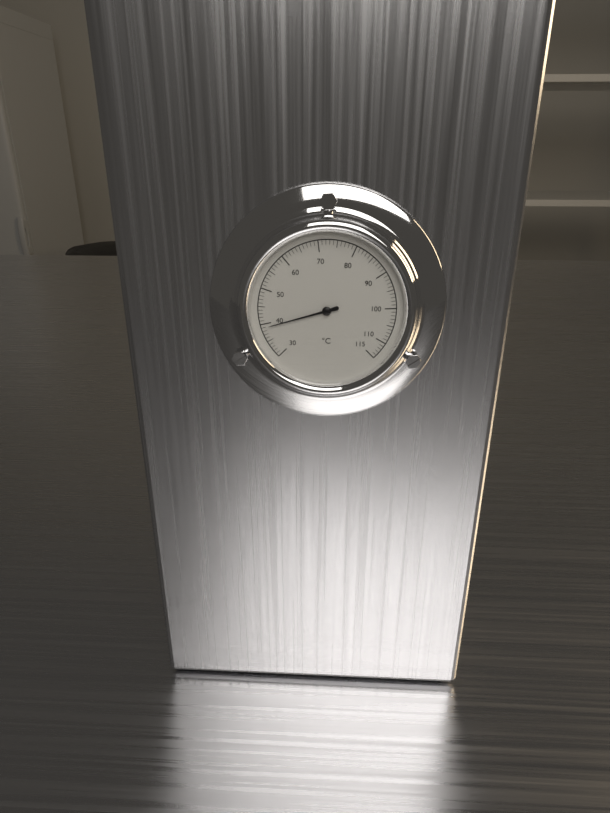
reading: 39 °C
